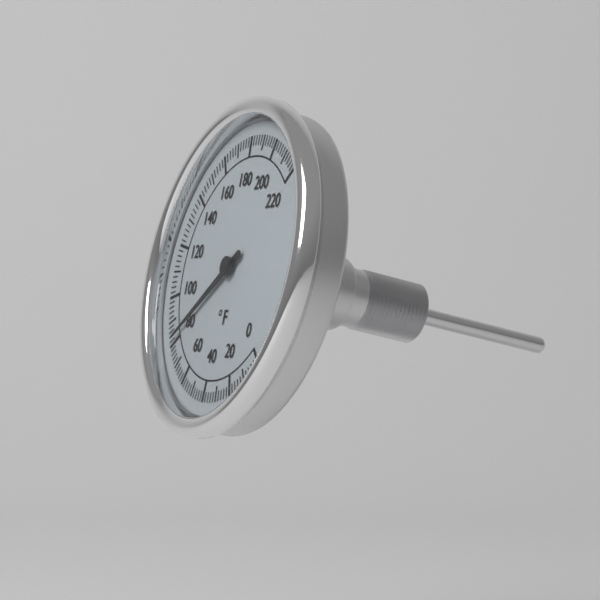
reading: 82 °F
